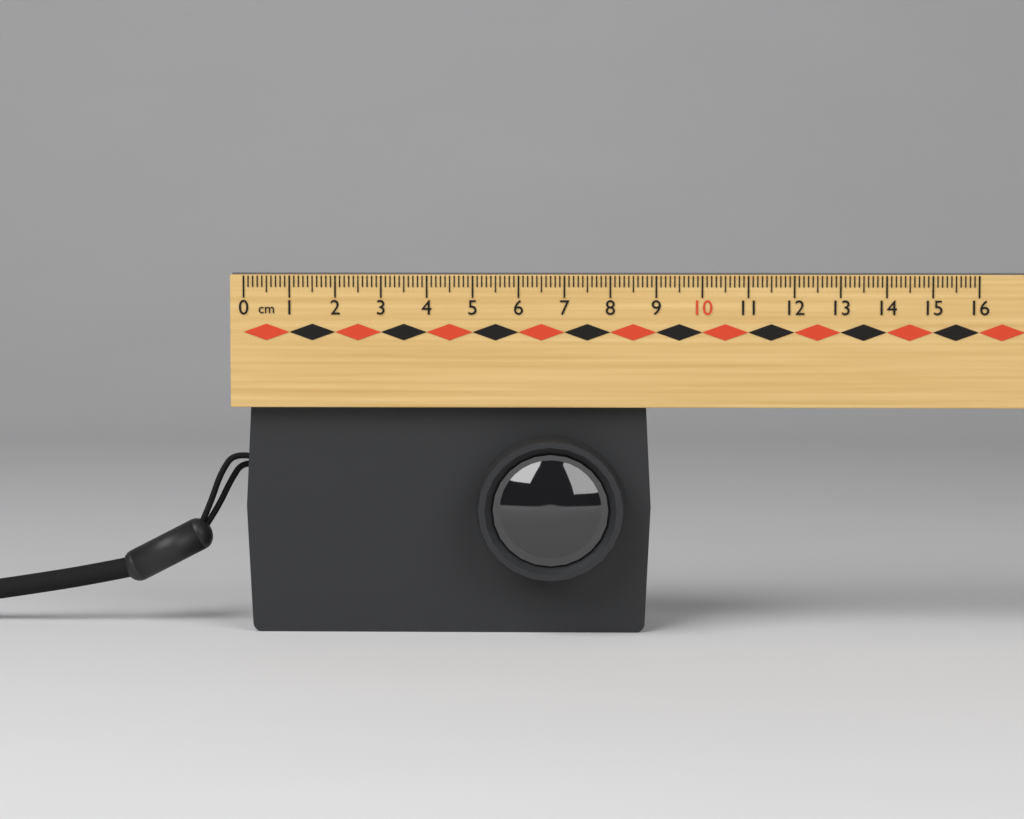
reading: 8.9 cm
